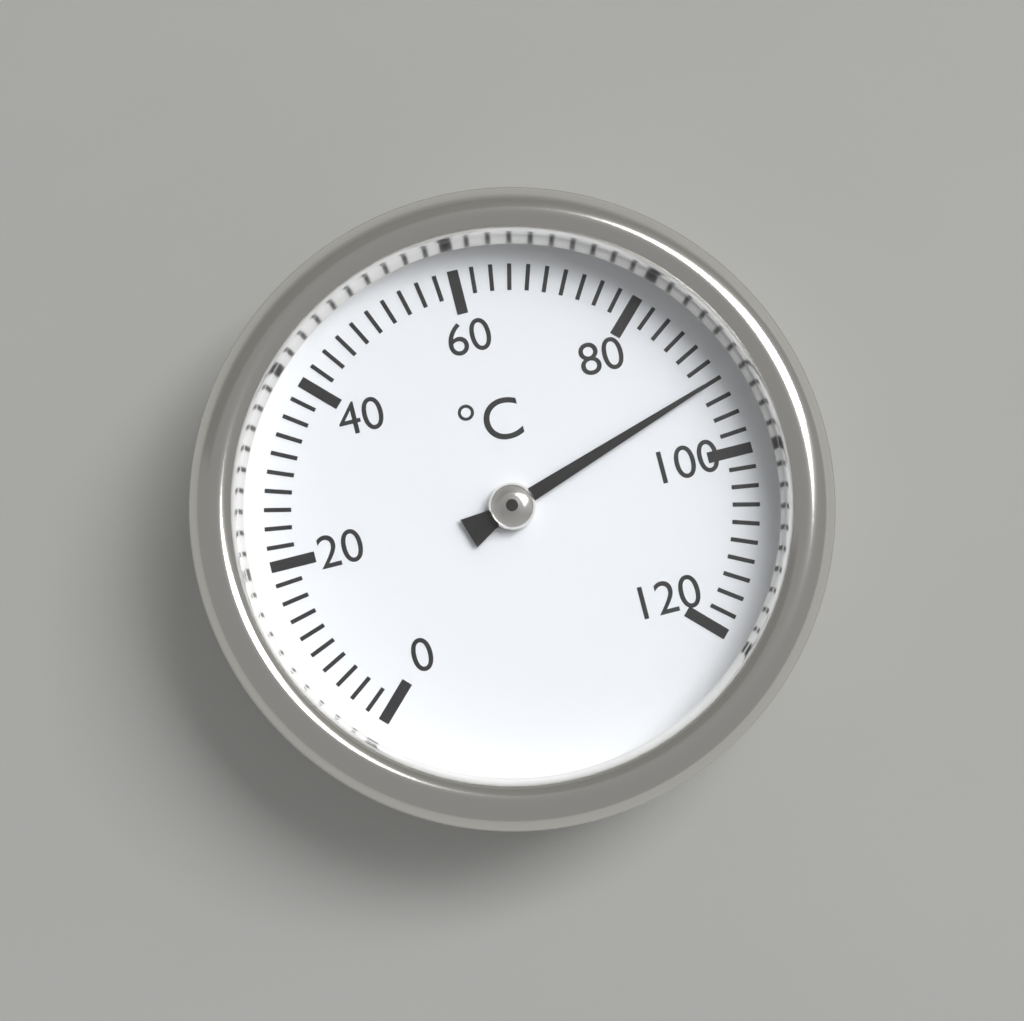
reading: 92 °C
